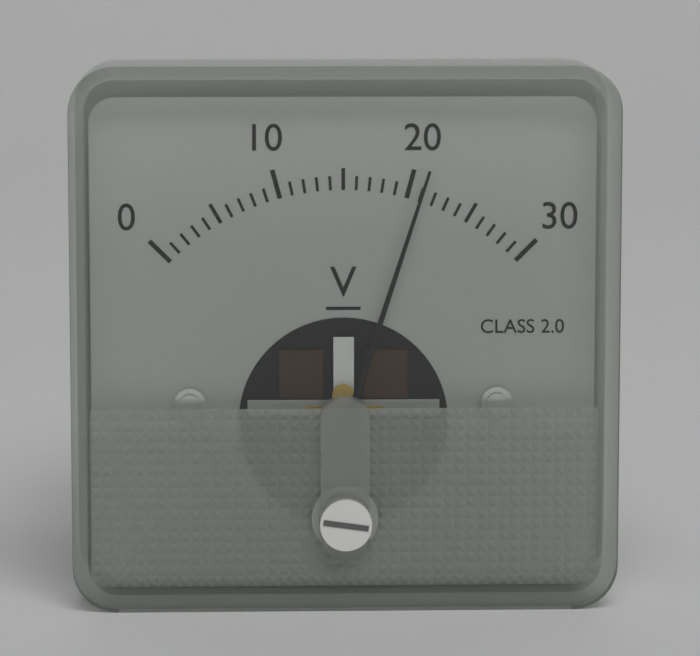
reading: 21 V
